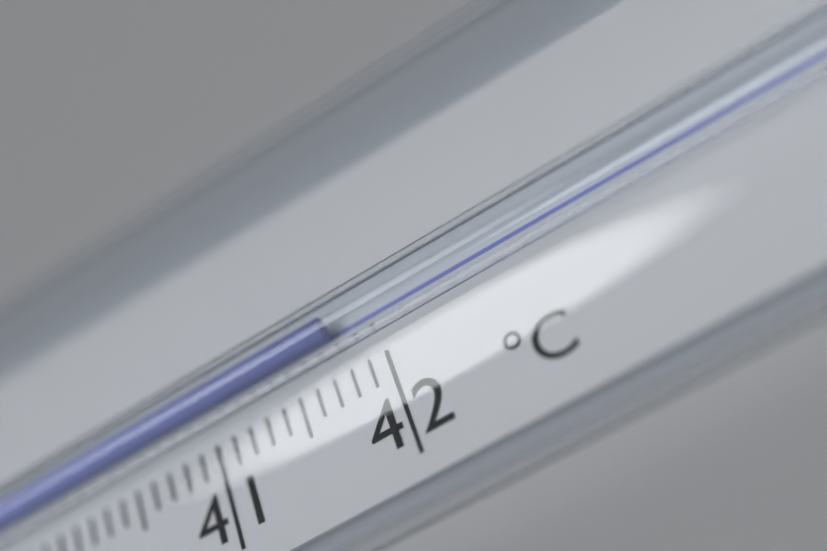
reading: 41.8 °C
